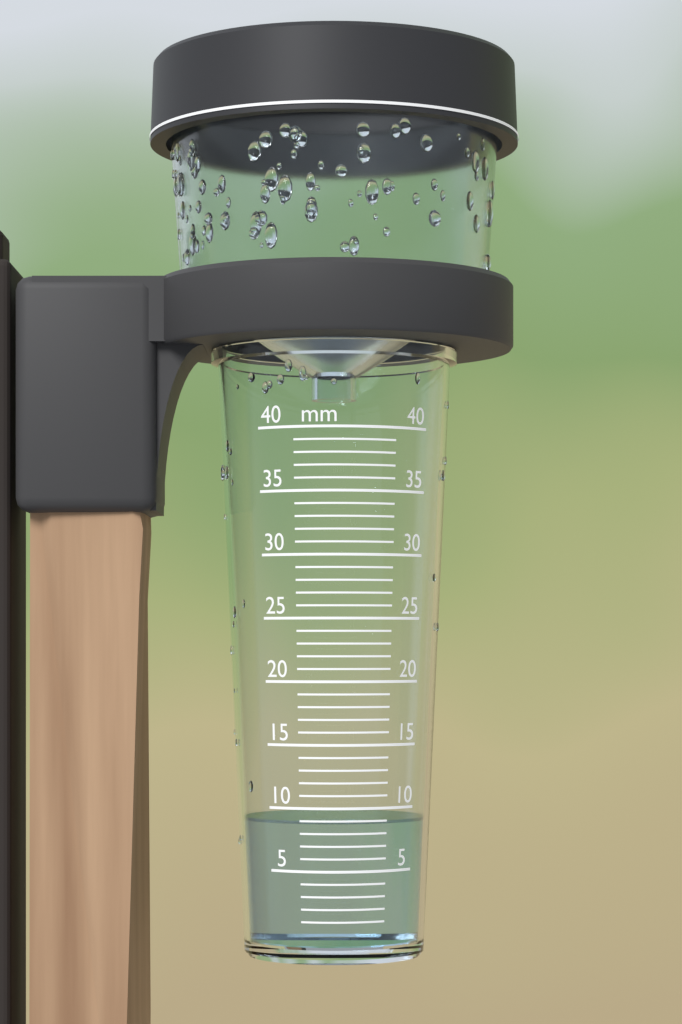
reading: 9 mm
